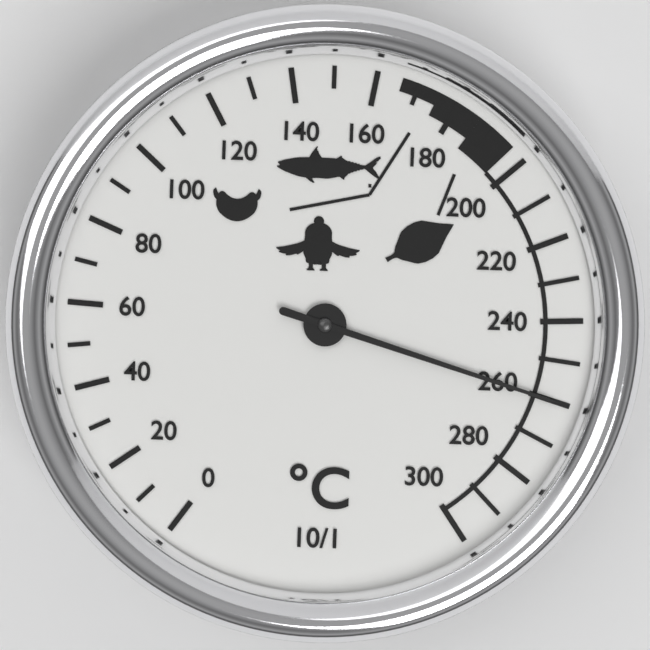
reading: 260 °C
